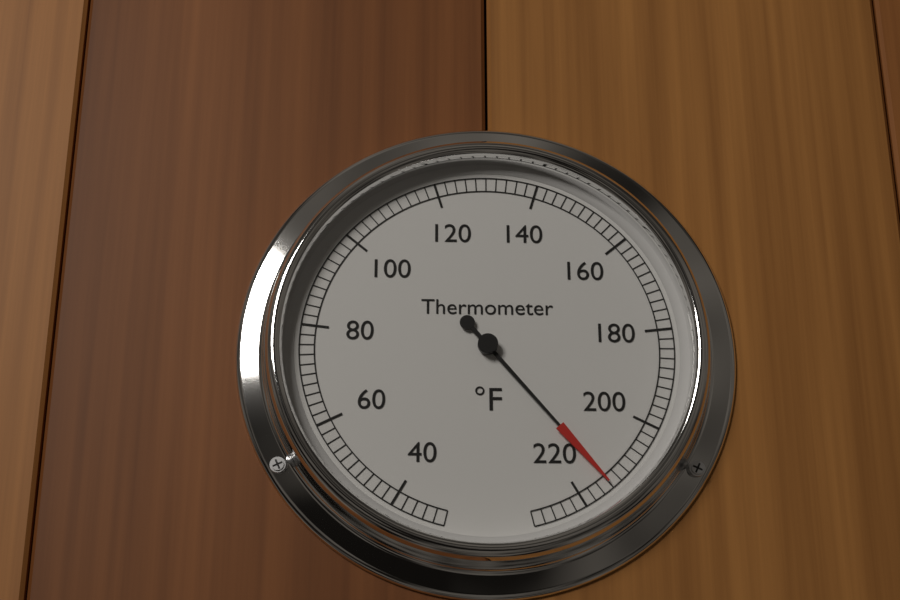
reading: 214 °F
